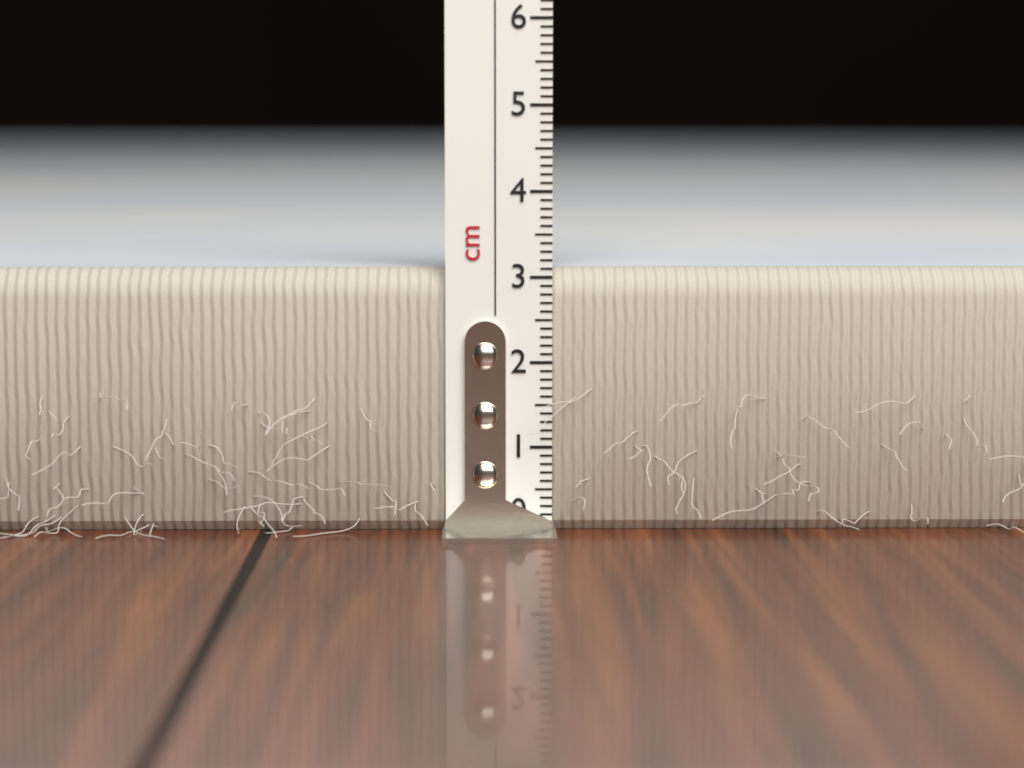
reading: 3.1 cm
